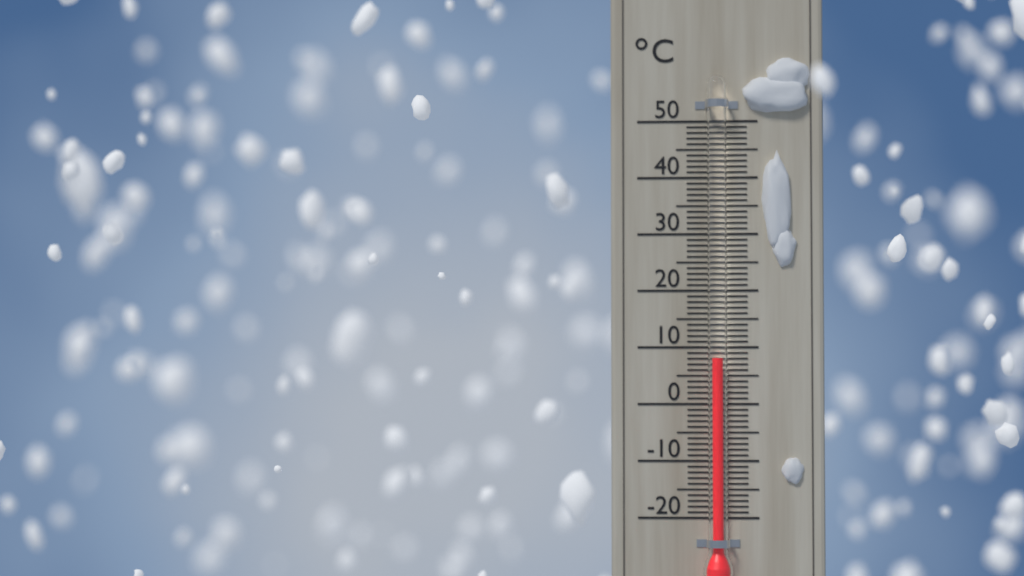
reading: 8 °C
